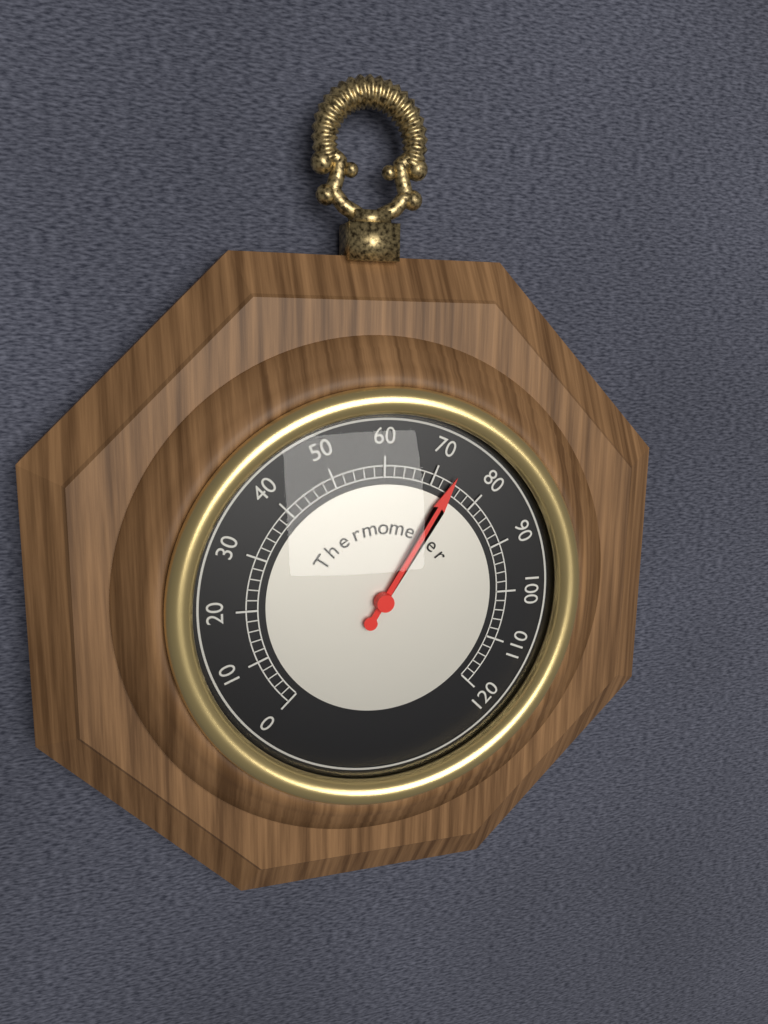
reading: 74 (no unit)
